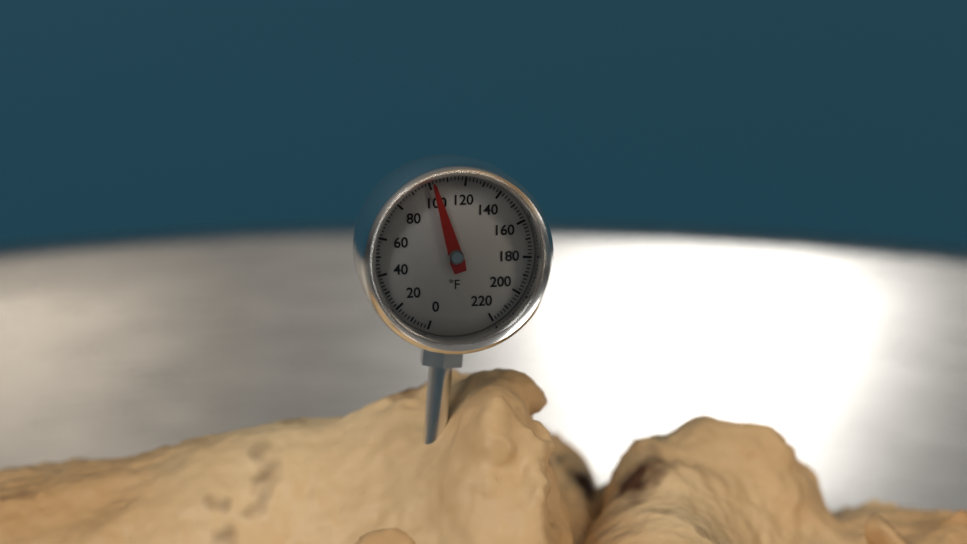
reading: 102 °F
